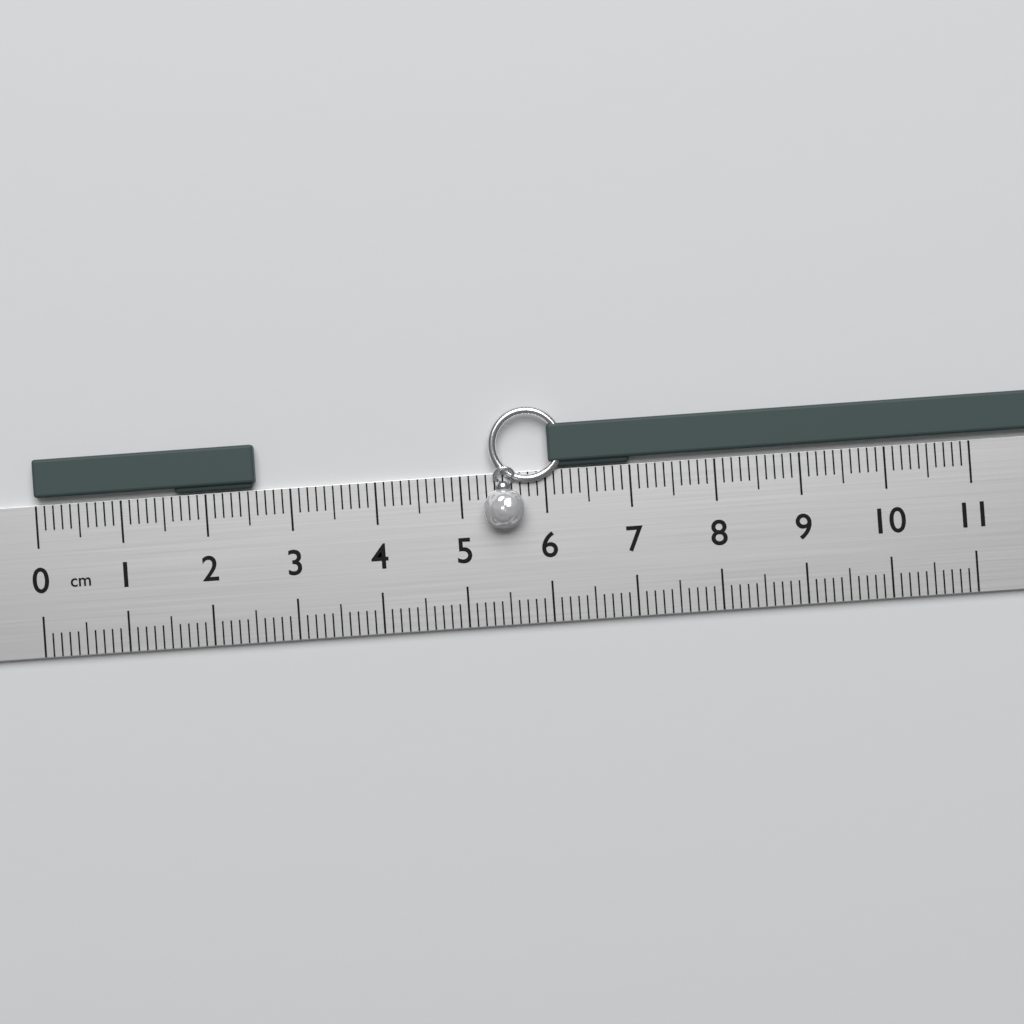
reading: 2.6 cm
